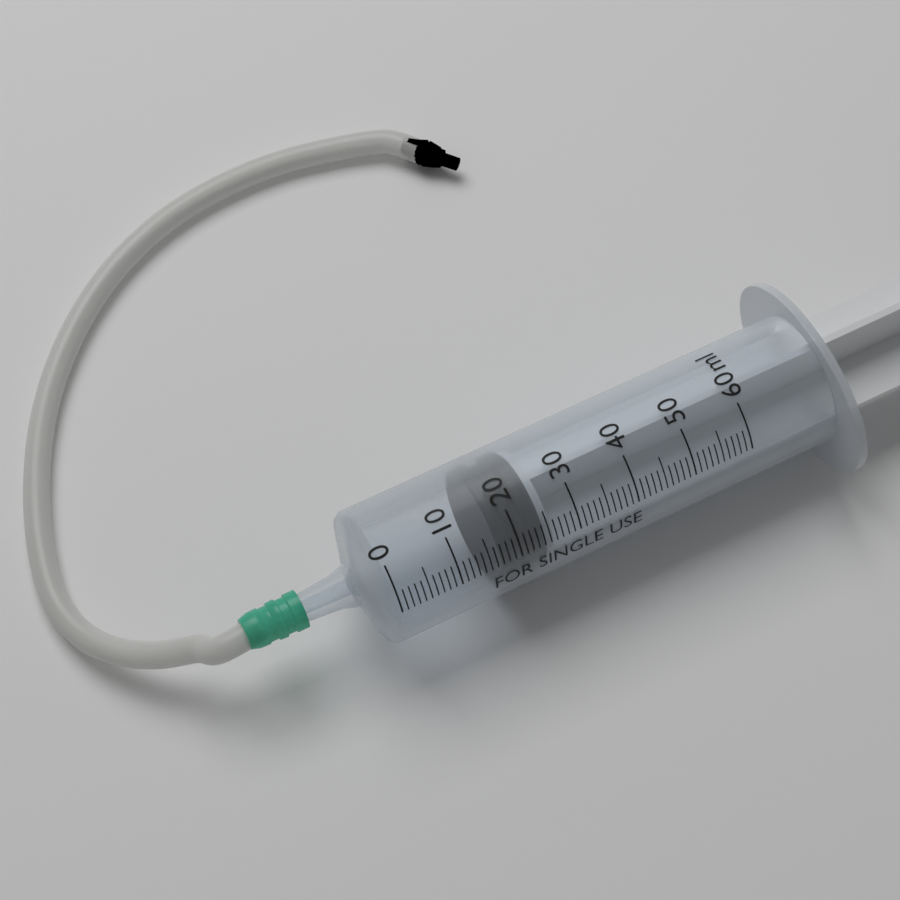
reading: 17 ml
